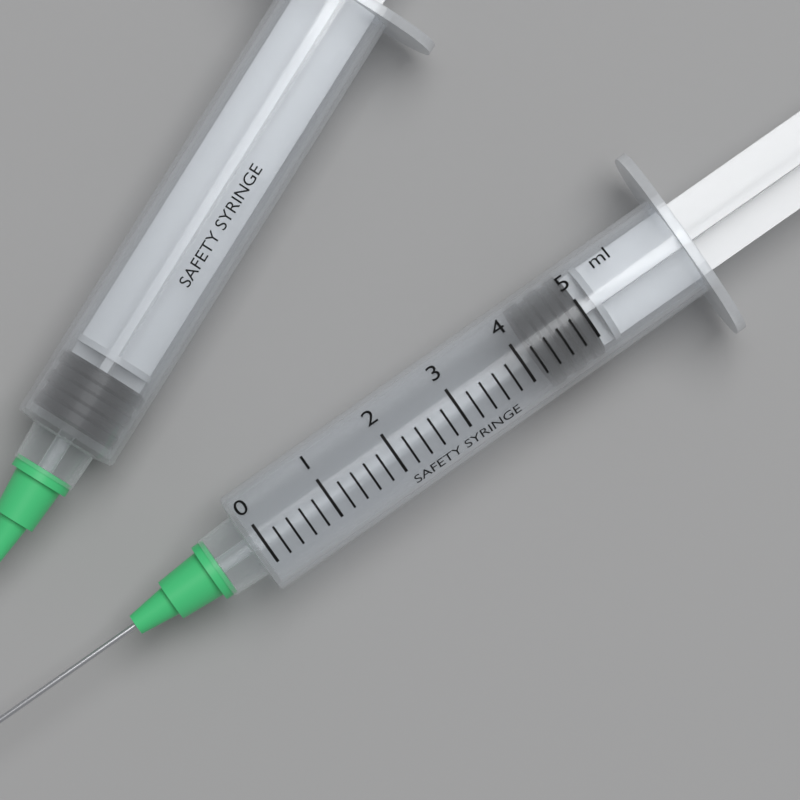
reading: 4.2 ml
